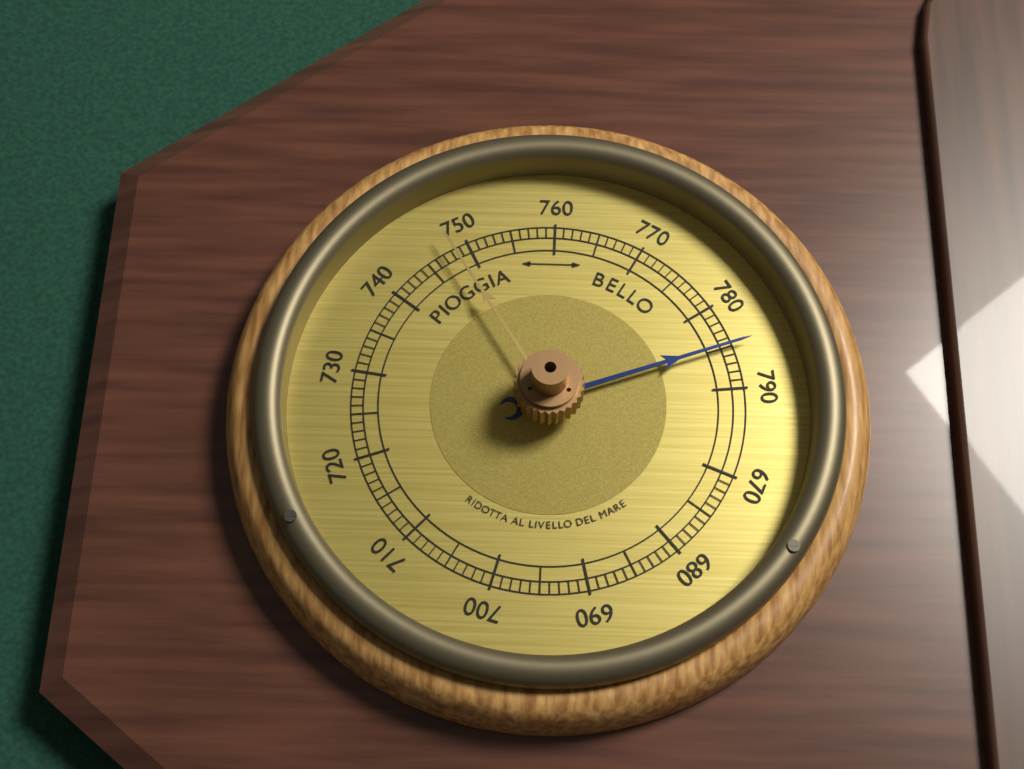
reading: 785 (no unit)
